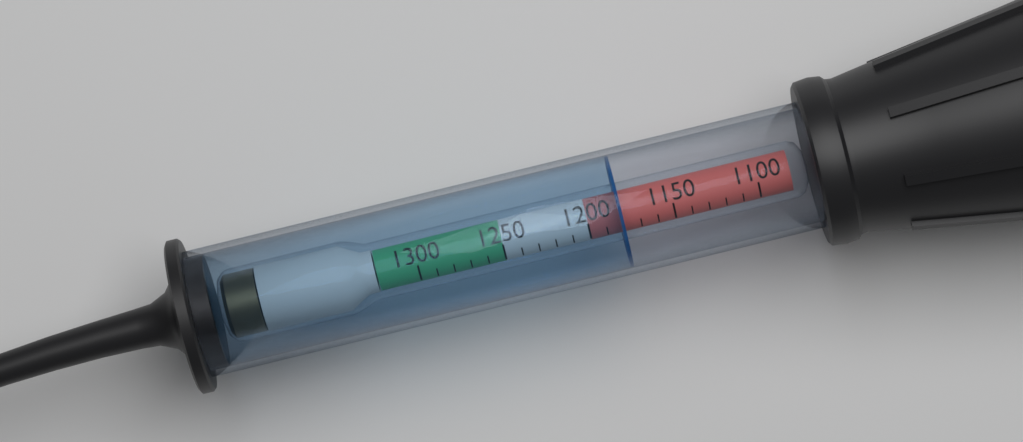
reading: 1180 (no unit)
